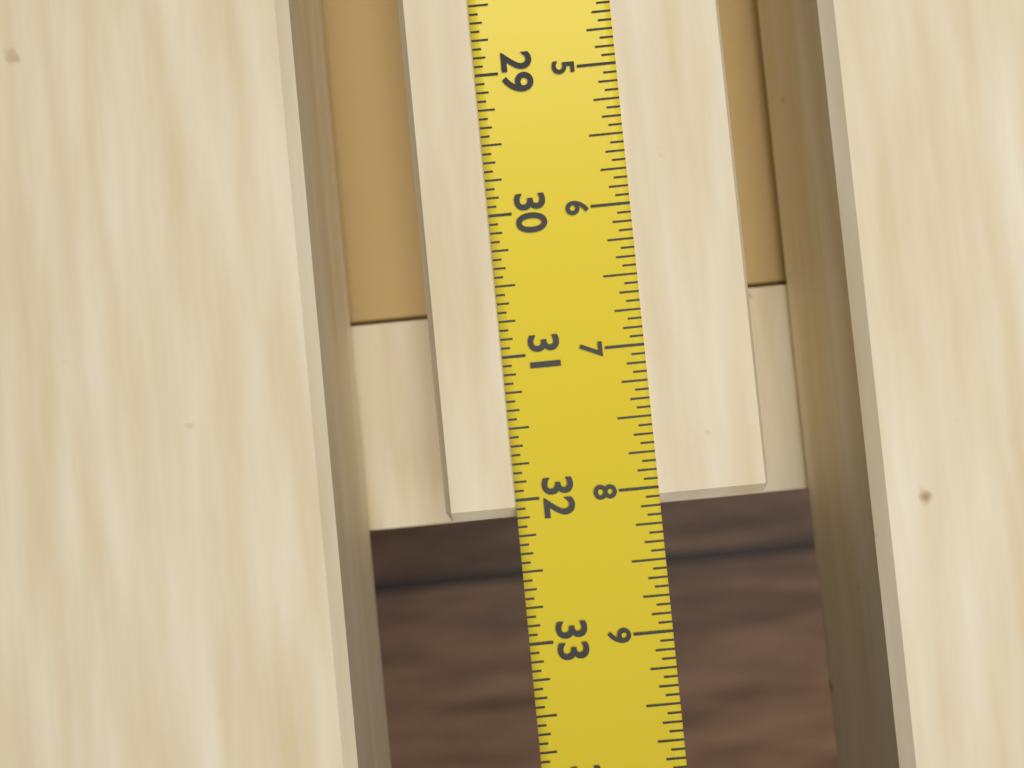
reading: 32.1250 in
